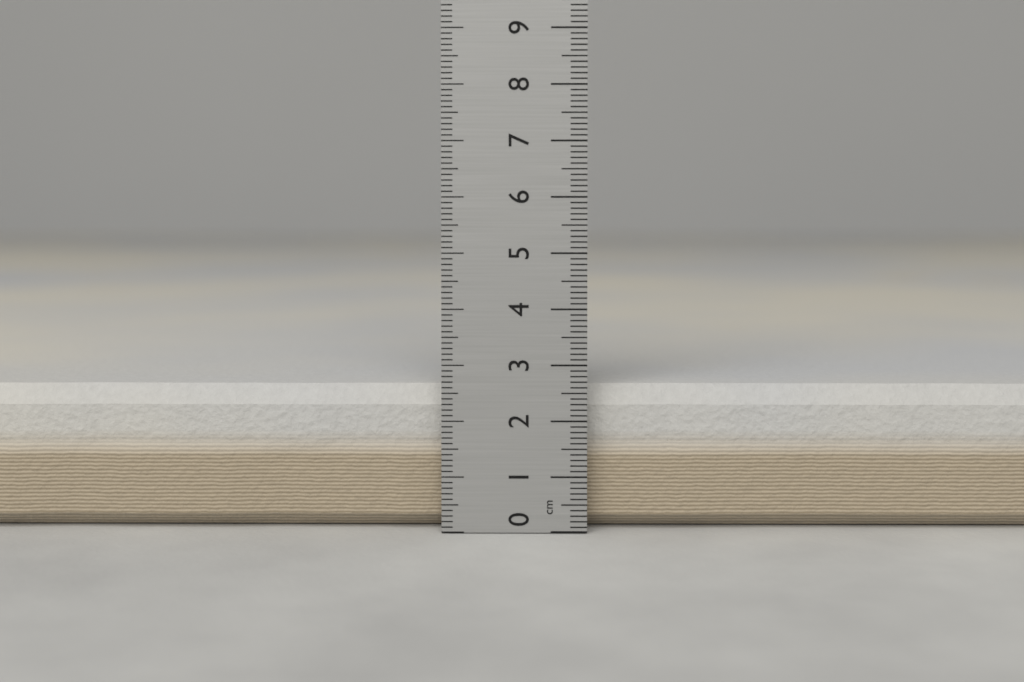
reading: 2.6 cm
